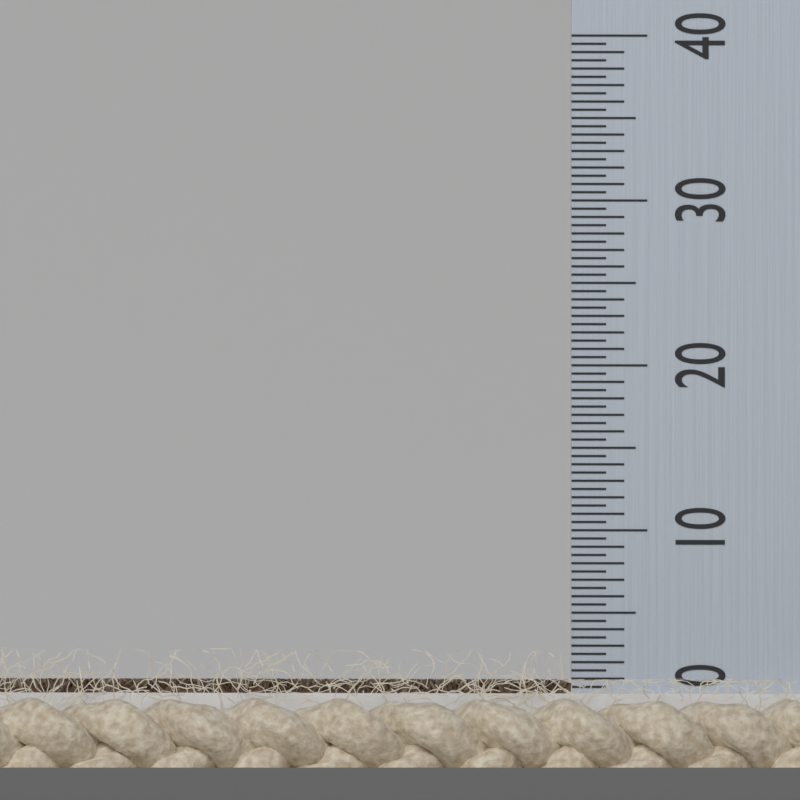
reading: 1.0 (no unit)
